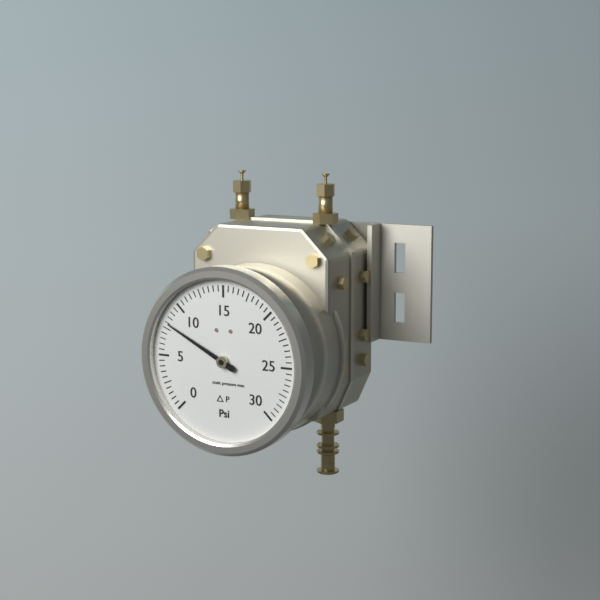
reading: 8.0 psi
